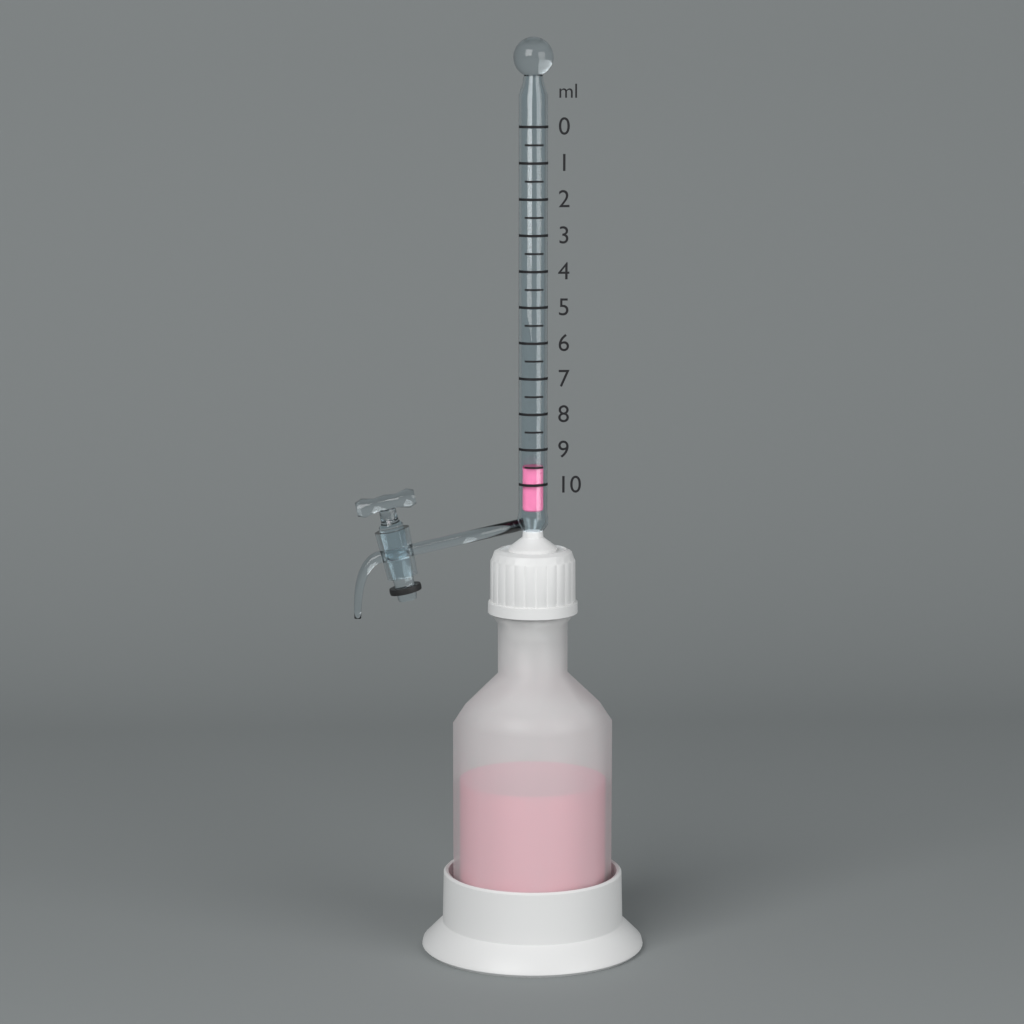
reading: 9.5 ml
